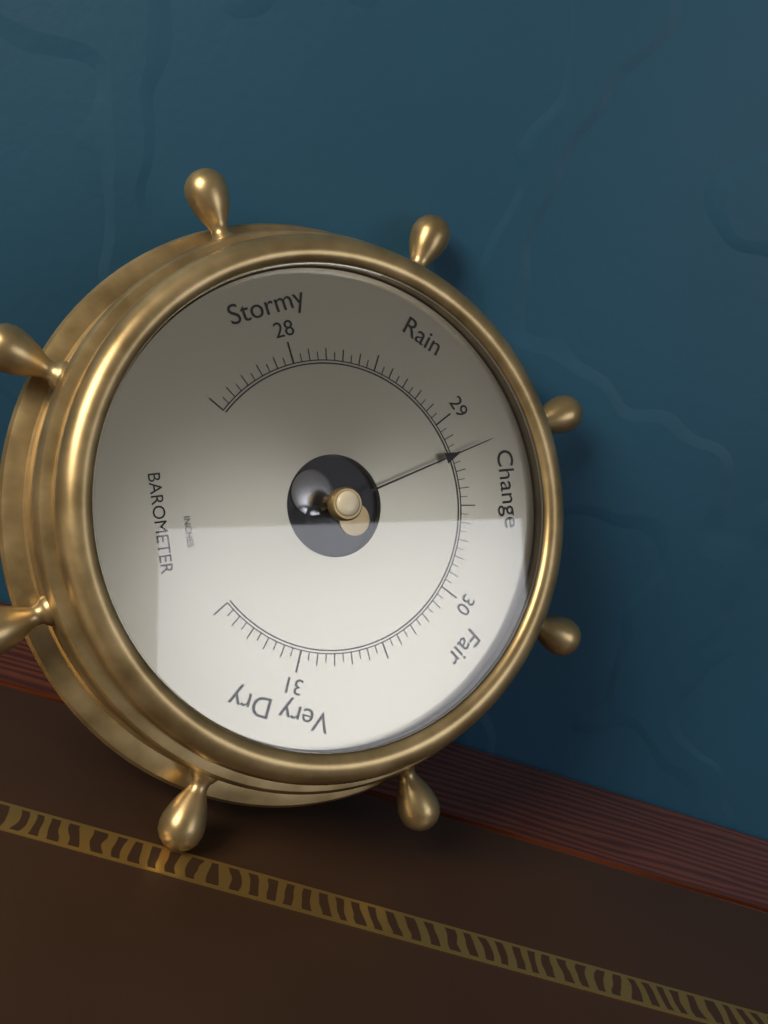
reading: 29.20 inHg
